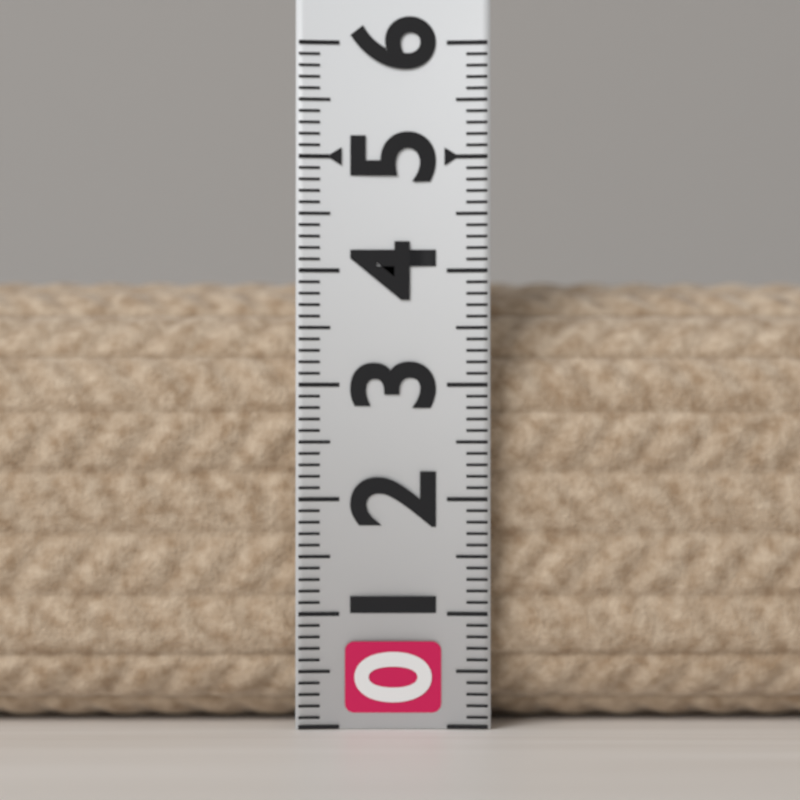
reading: 4.0 (no unit)
